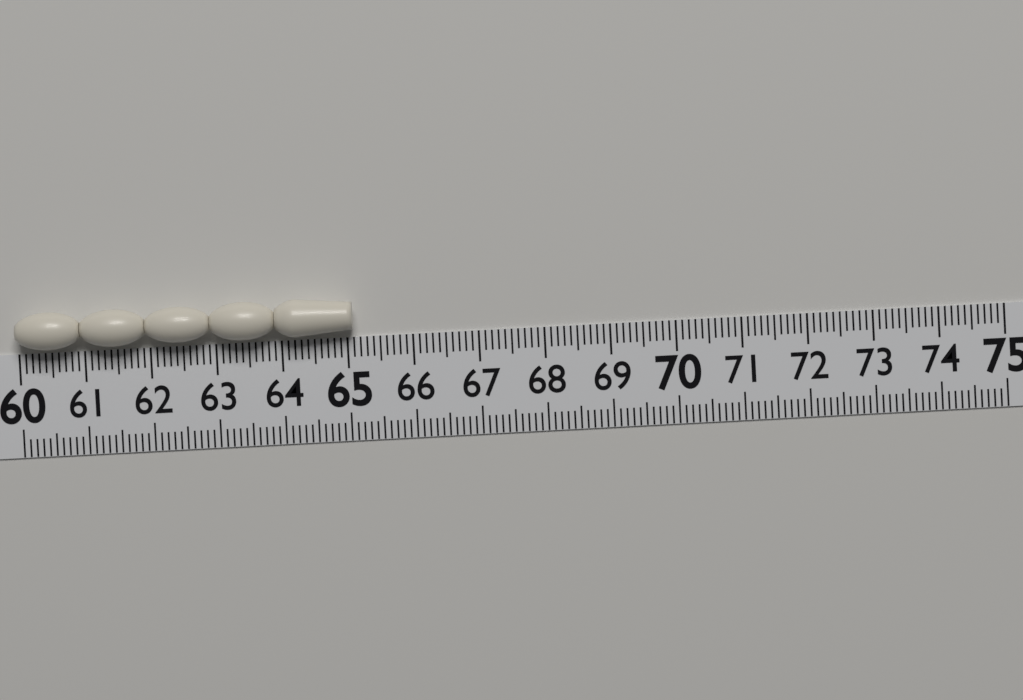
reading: 65.1 (no unit)
